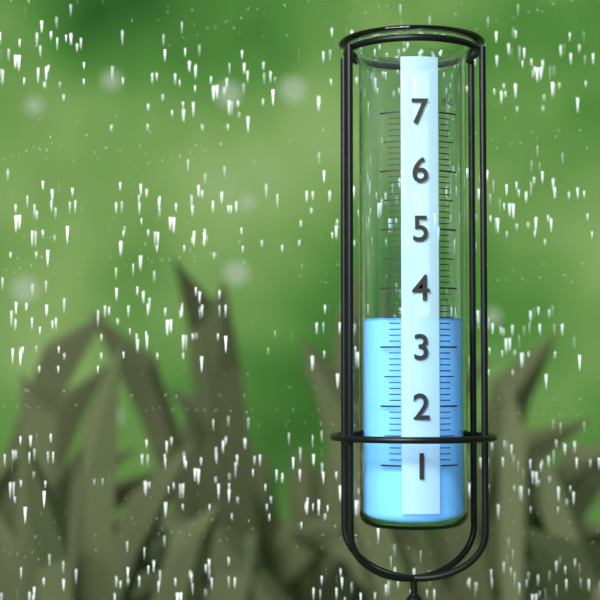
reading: 3.5 in
